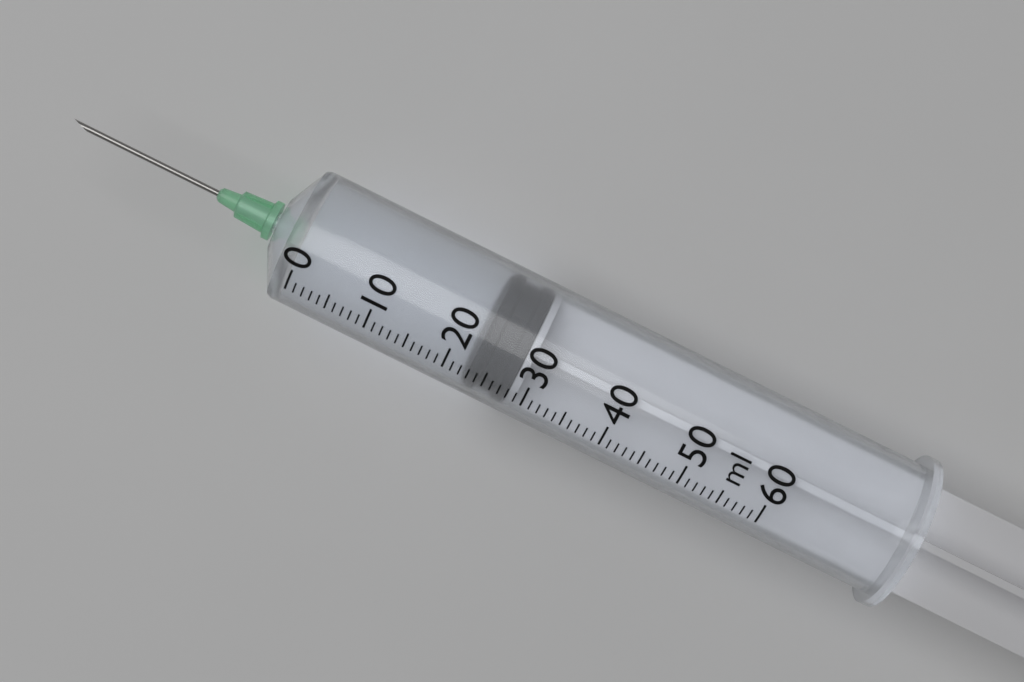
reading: 23 ml
